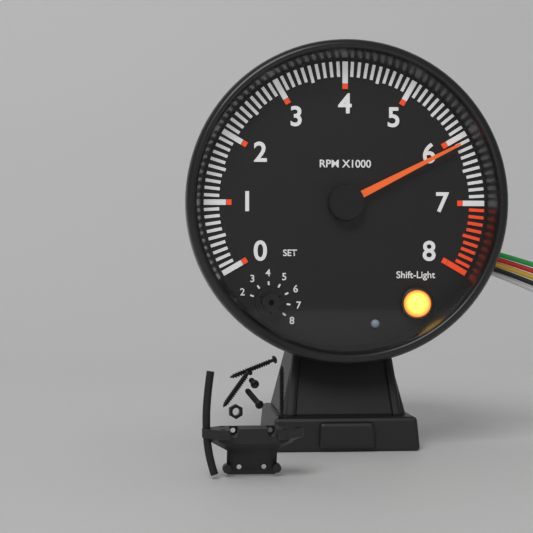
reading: 6100 RPM
